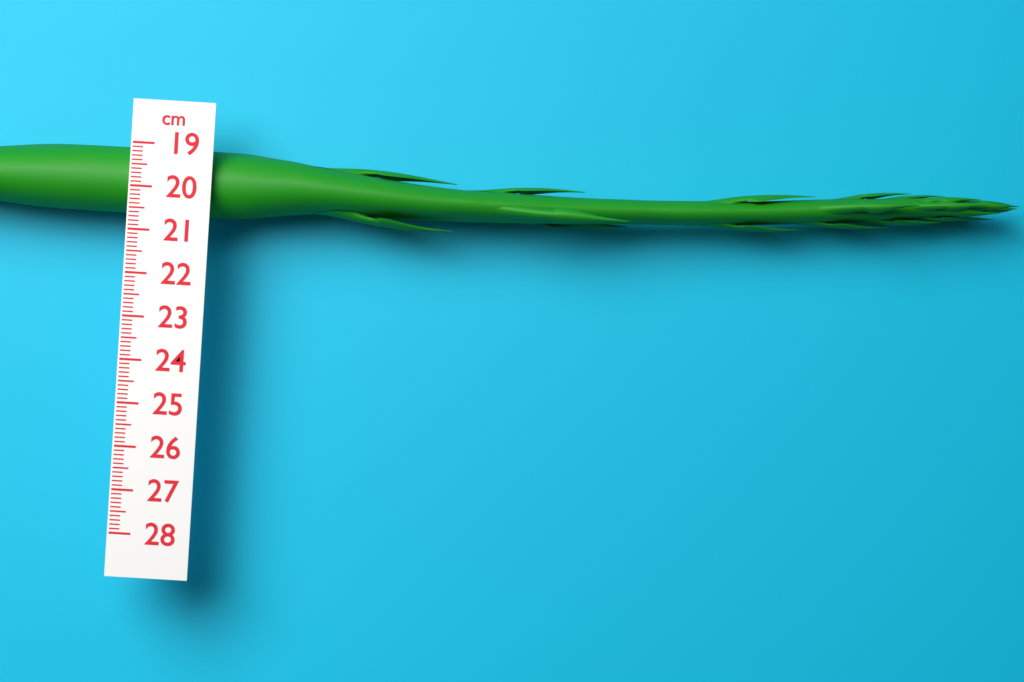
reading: 20.6 cm
